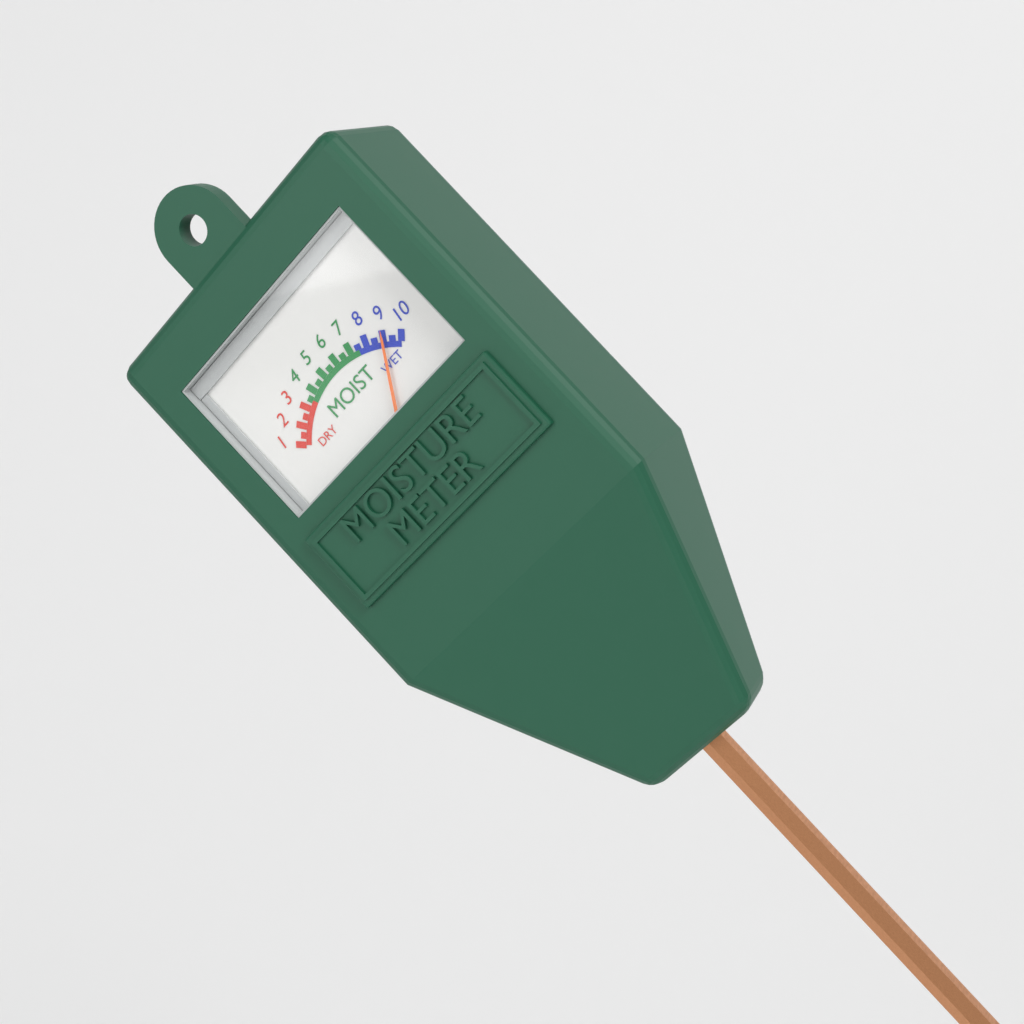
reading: 9.0 (no unit)
